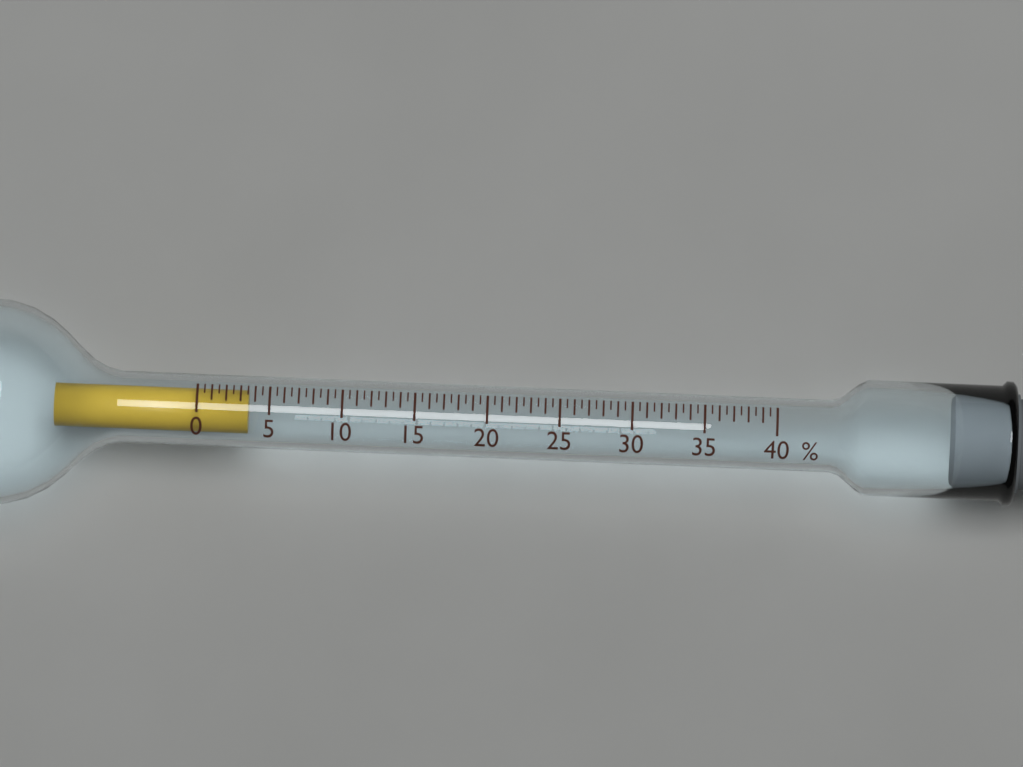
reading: 3.5 %
